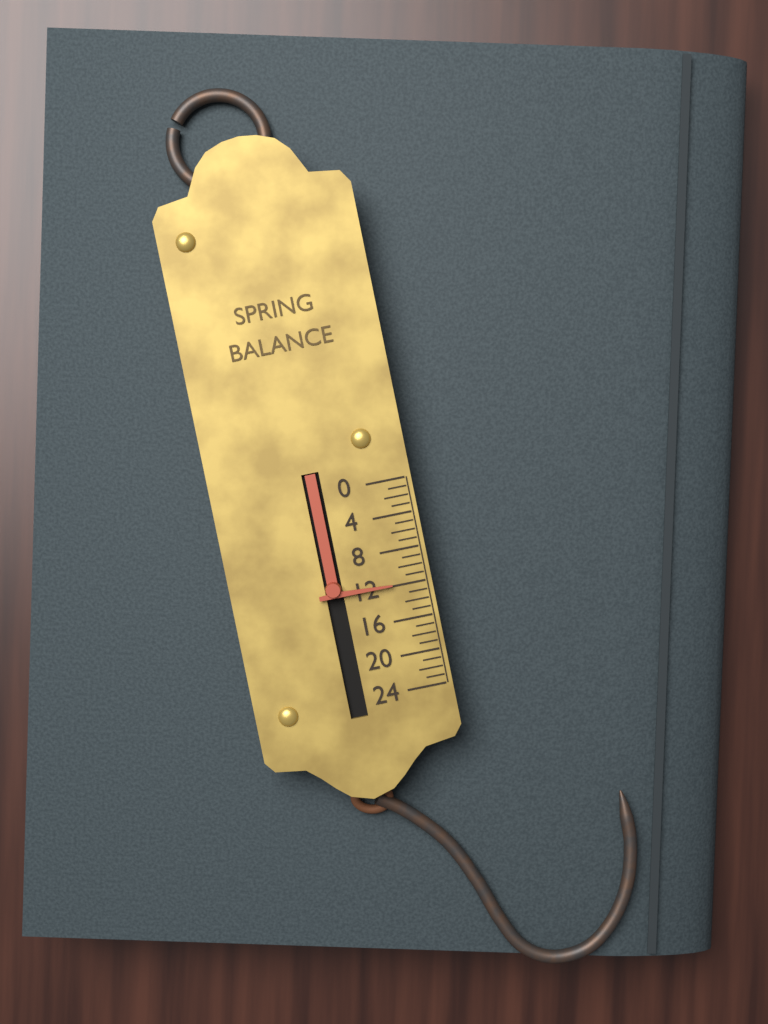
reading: 12 (no unit)
